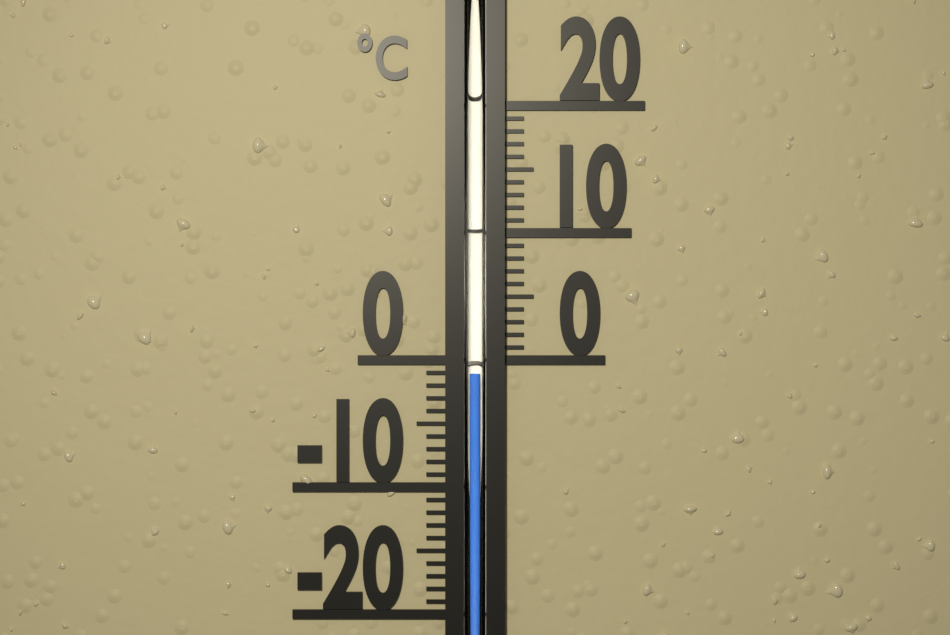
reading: -1 °C
